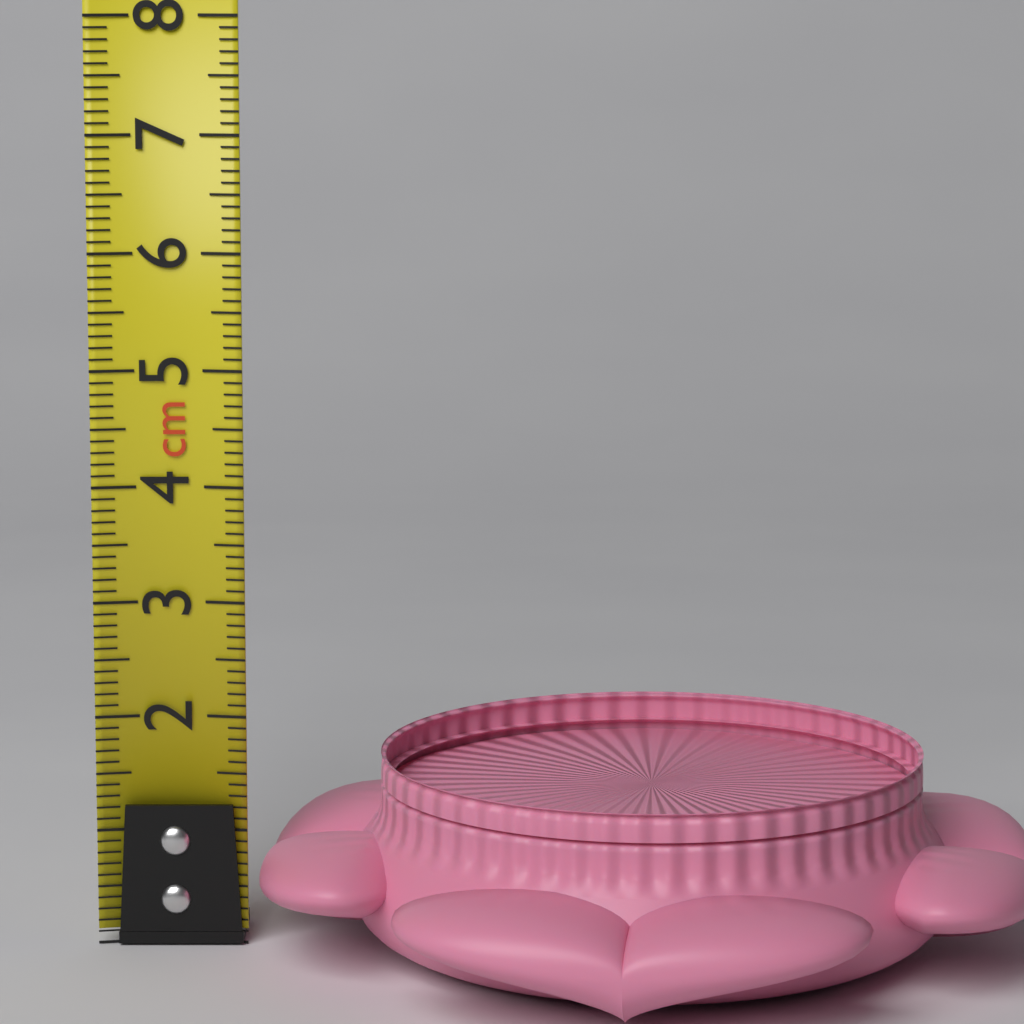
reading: 1.7 cm
